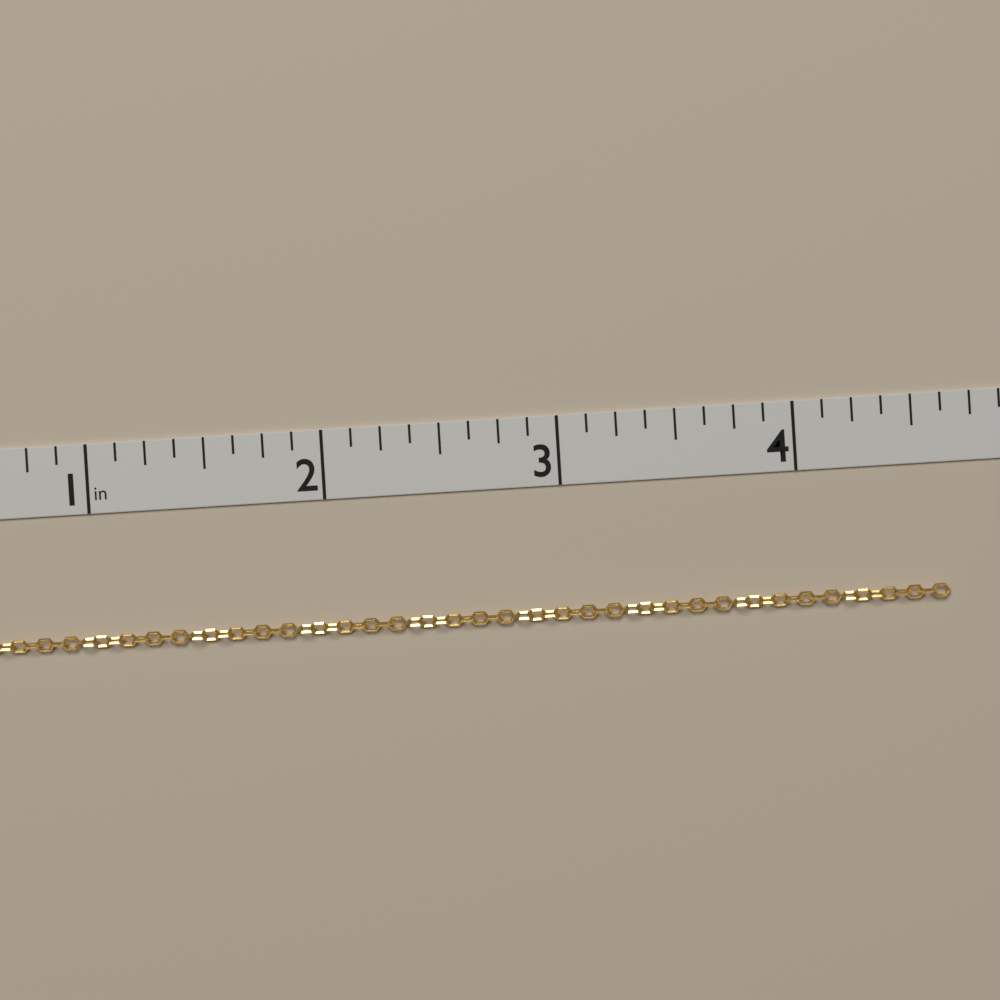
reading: 4.625 in
